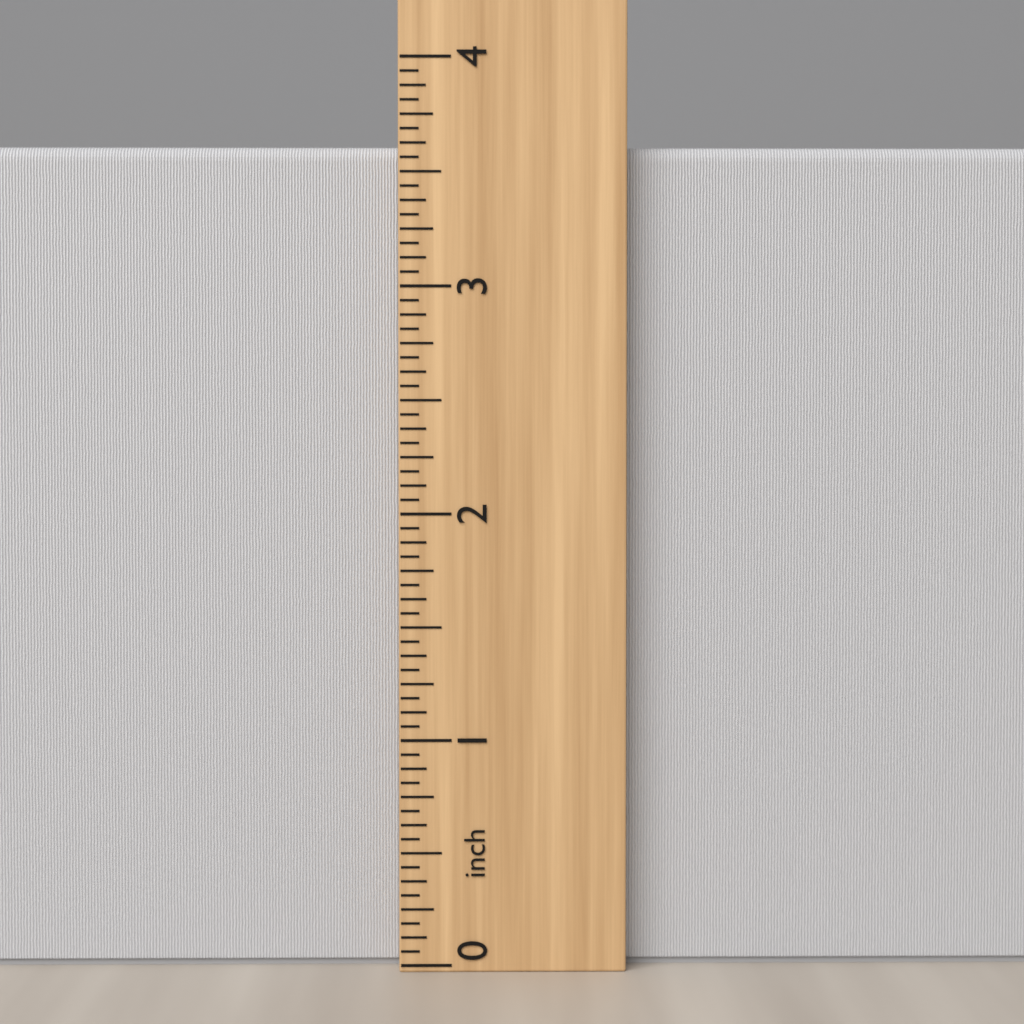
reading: 3.6250 inch
